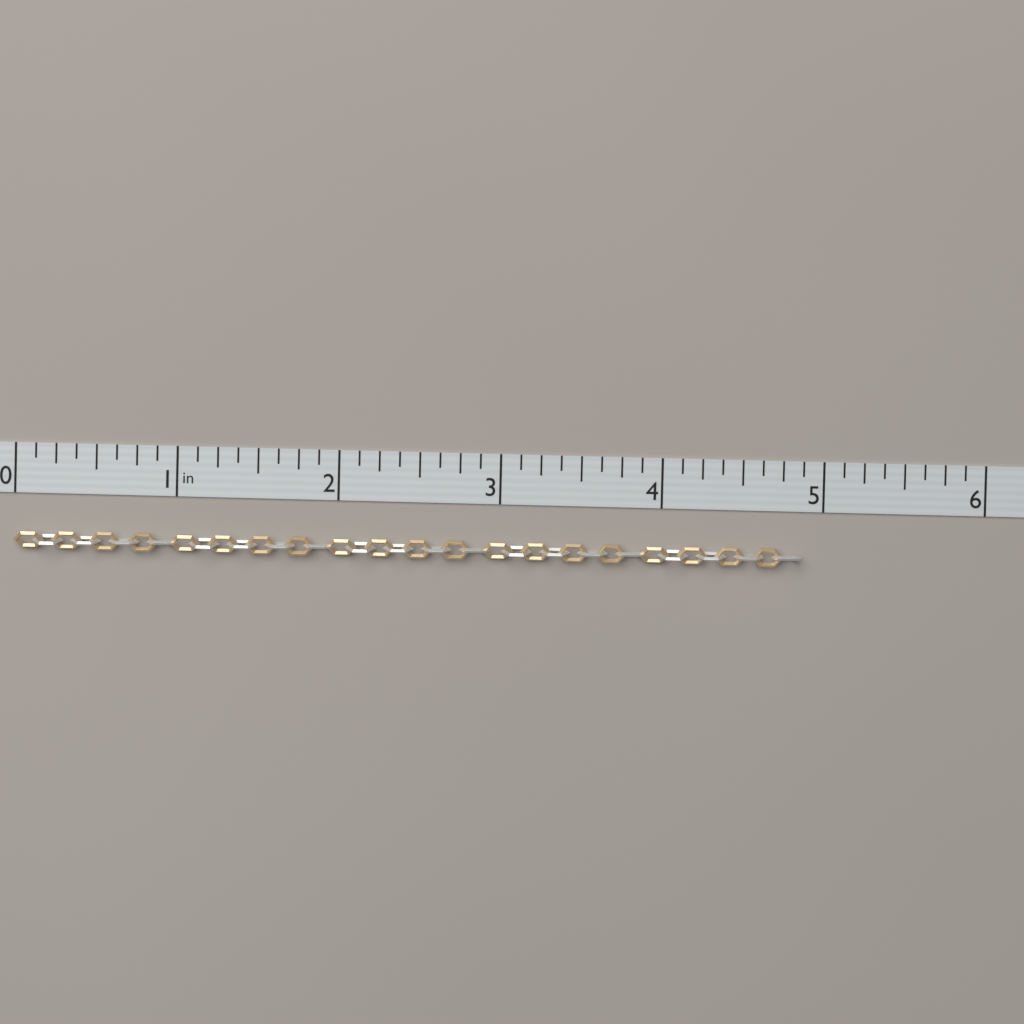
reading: 4.875 in
